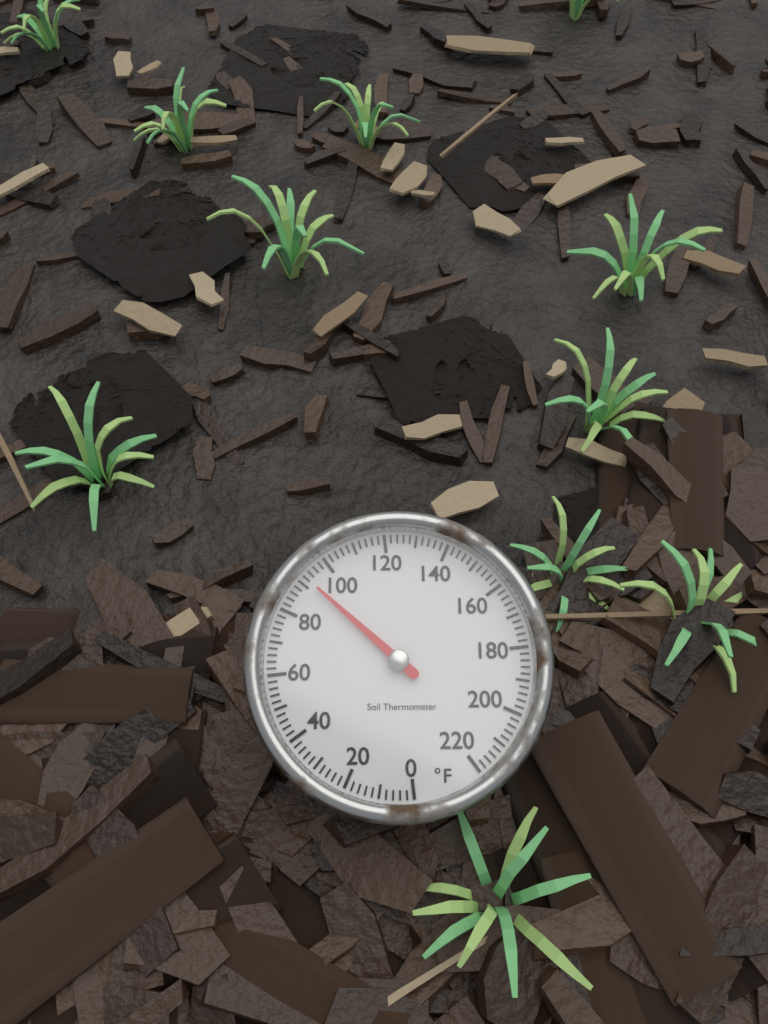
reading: 92 °F
